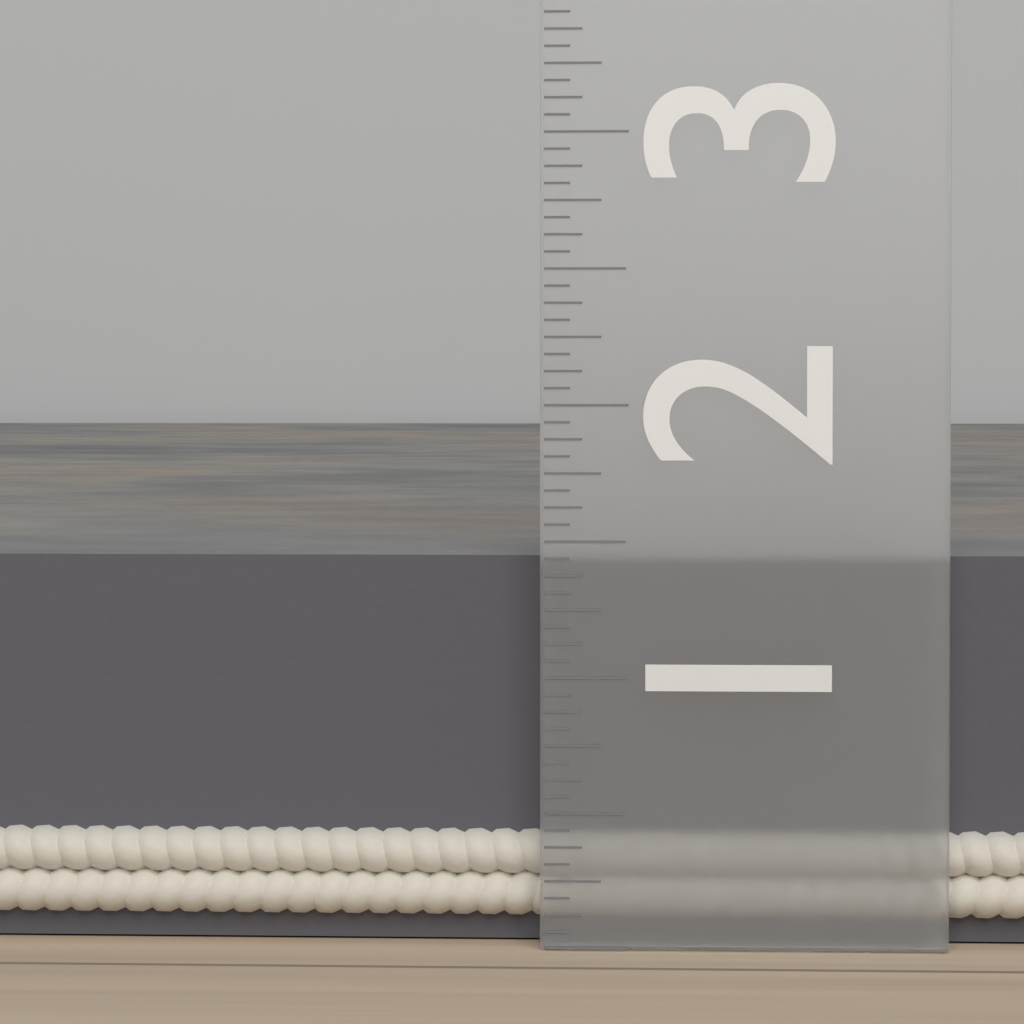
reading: 1.4375 in
